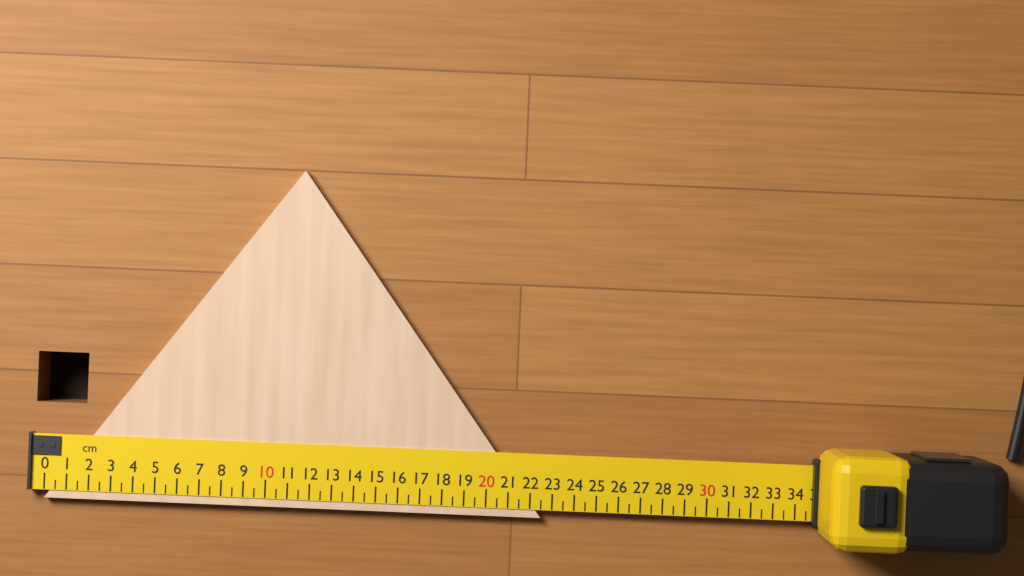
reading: 22.5 cm
